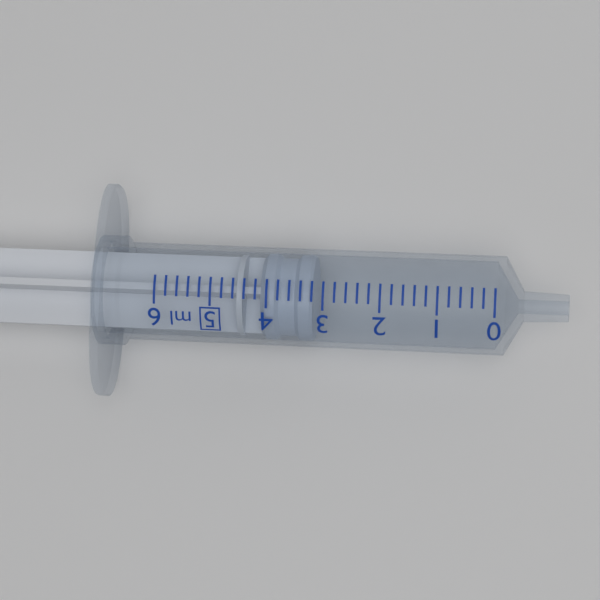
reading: 3.2 ml
